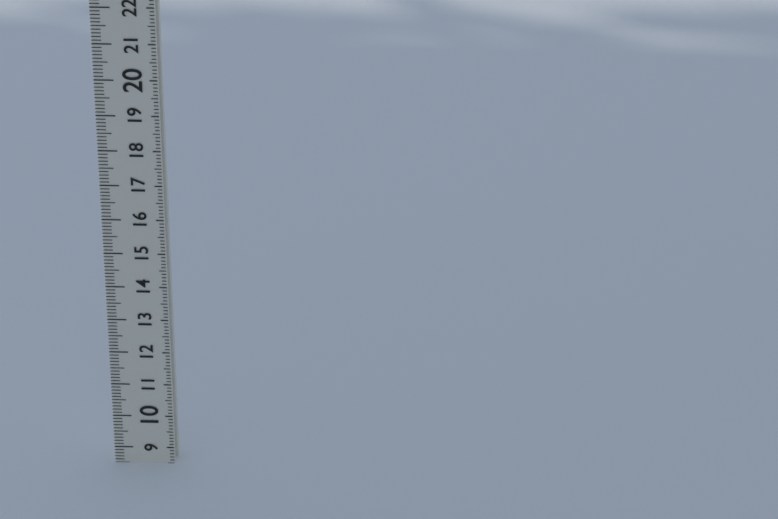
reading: 8.5 (no unit)
